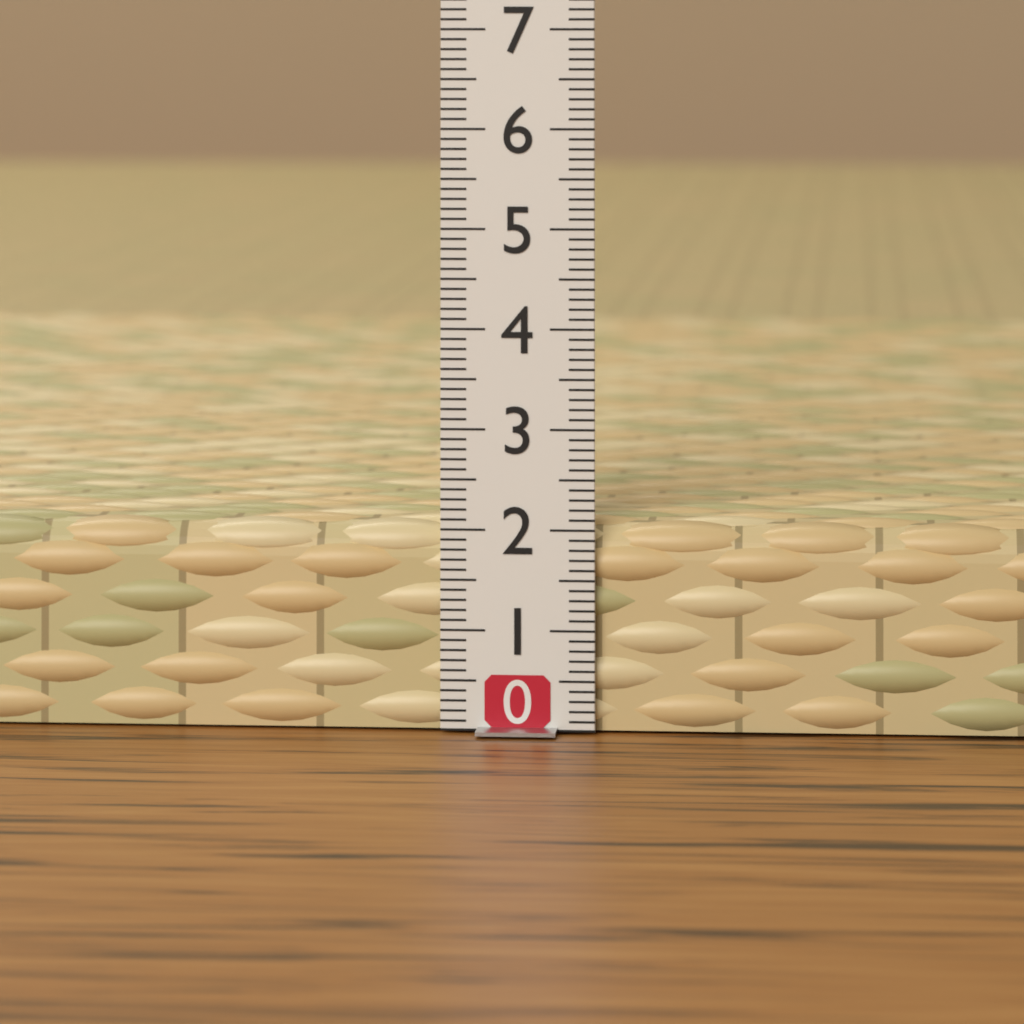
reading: 2.1 (no unit)
